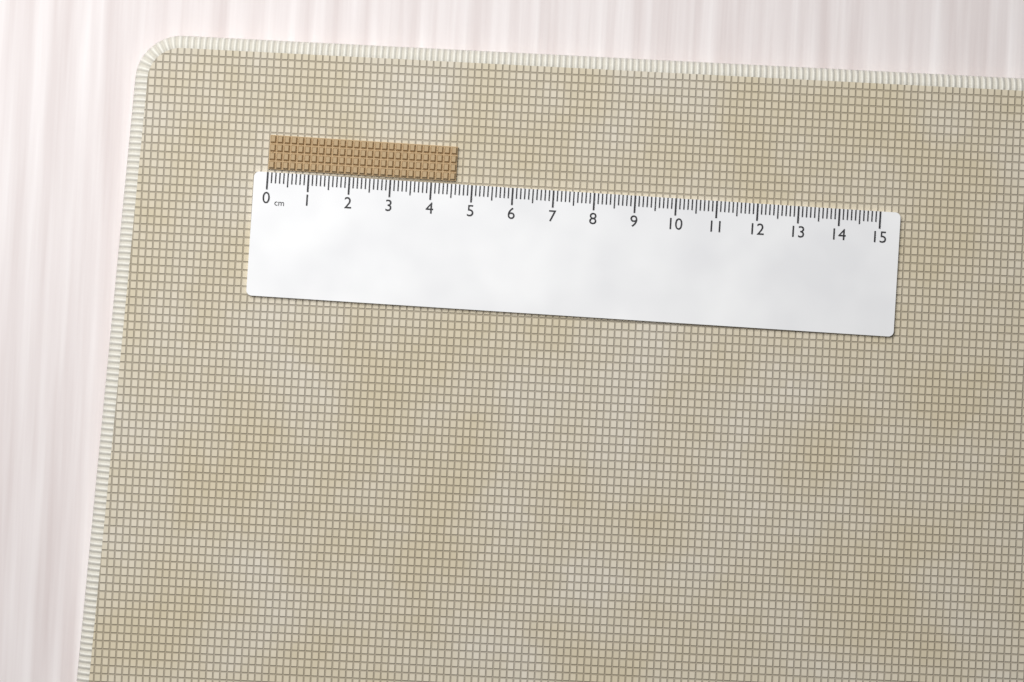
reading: 4.6 cm
